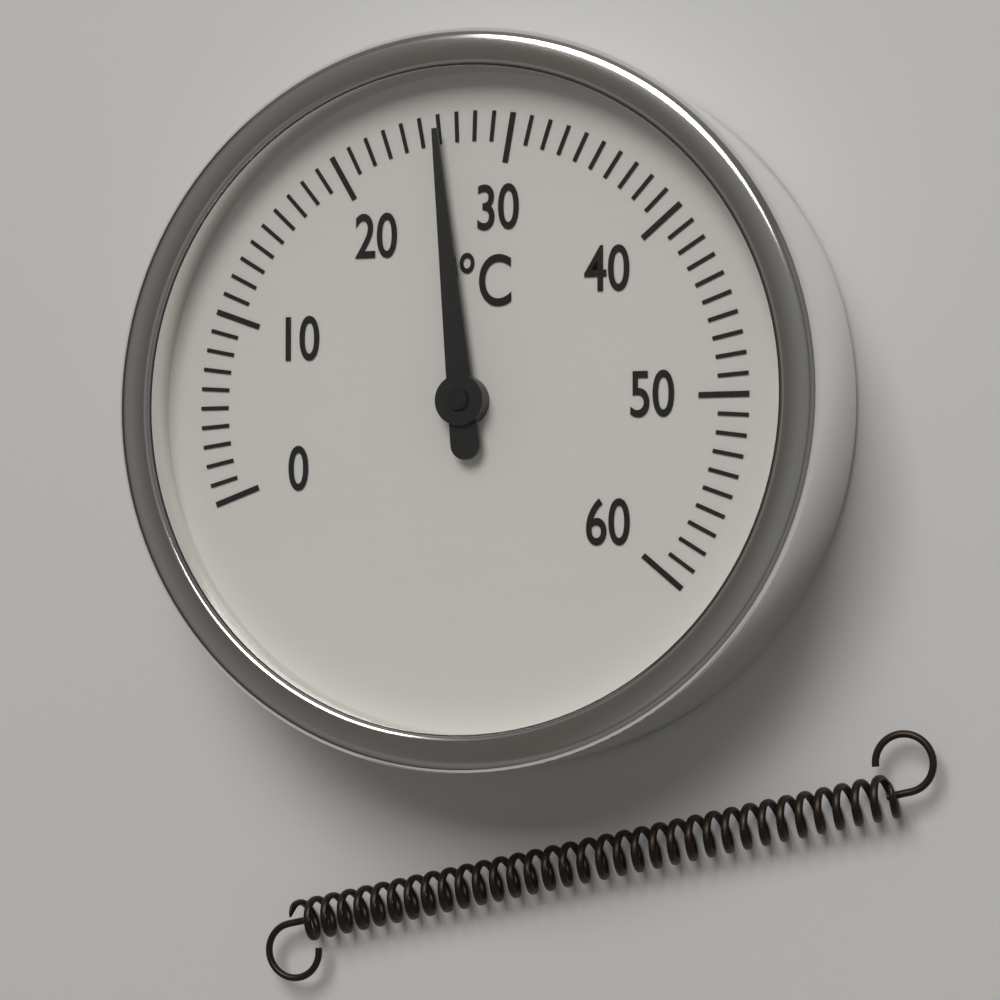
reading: 26 °C
